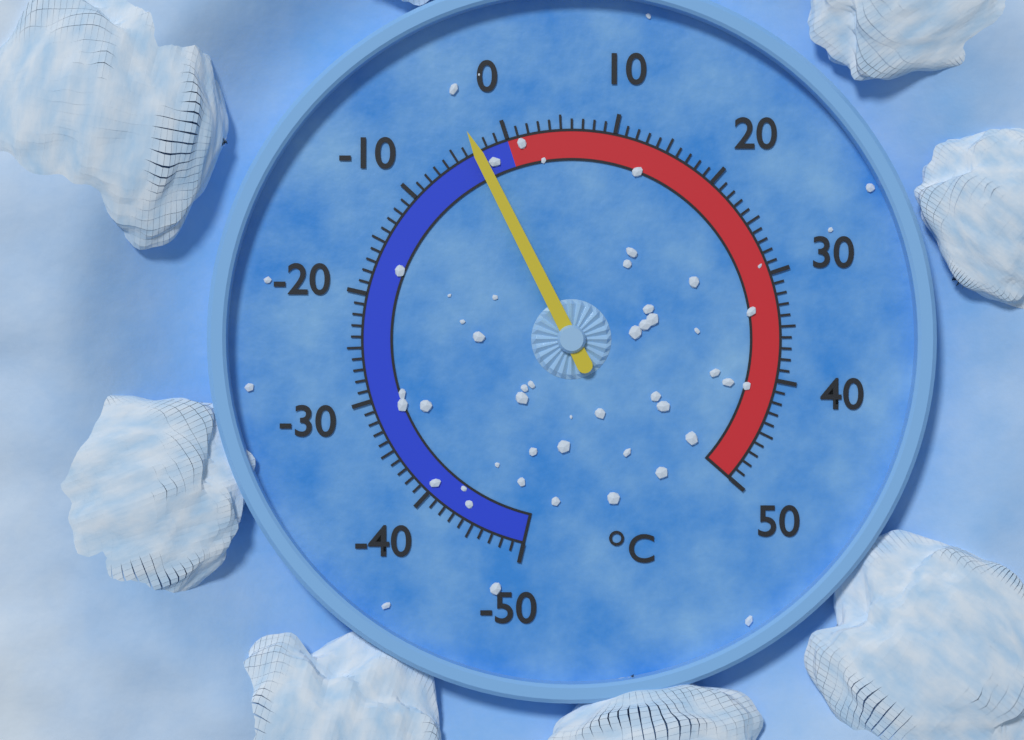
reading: -3 °C
